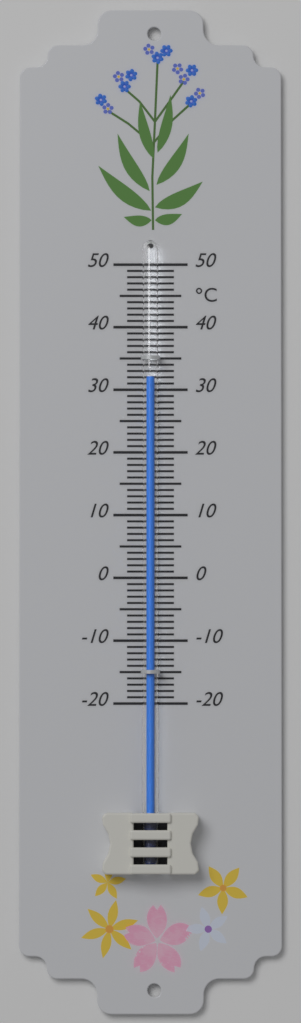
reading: 32 °C
